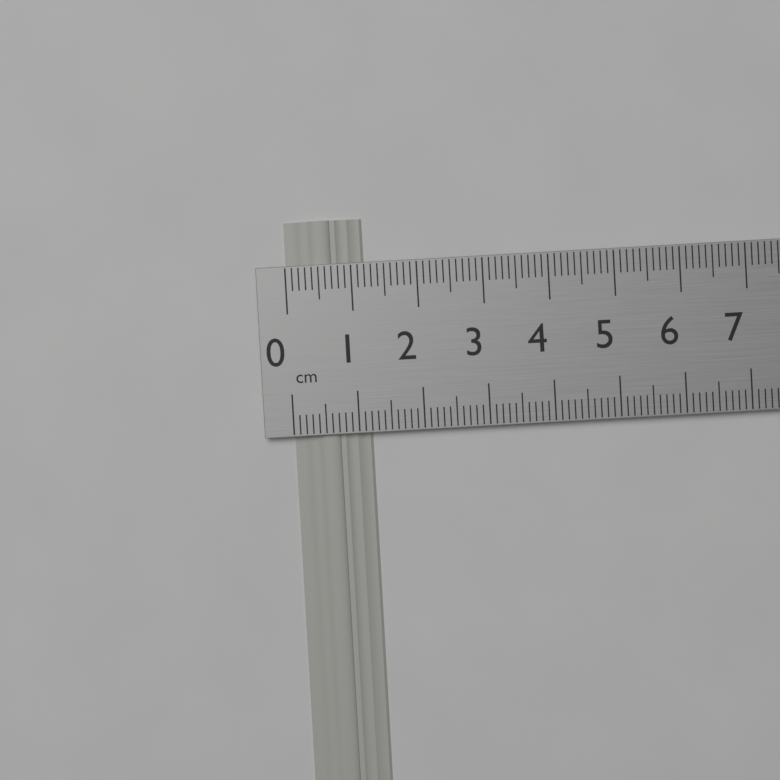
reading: 1.2 cm
